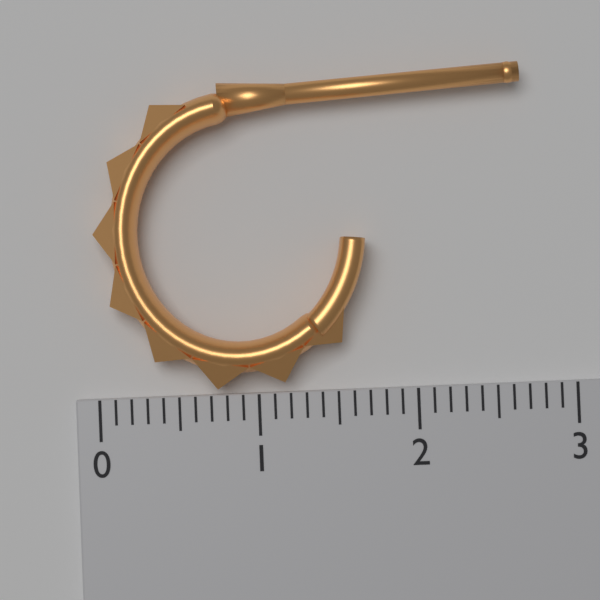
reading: 2.7 (no unit)
